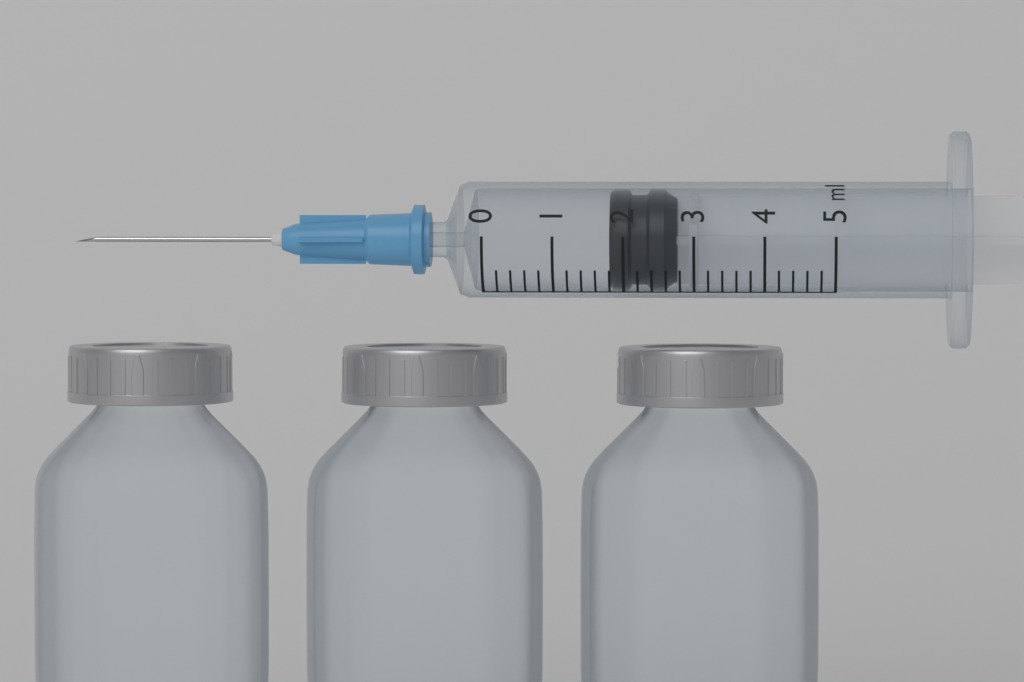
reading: 1.8 ml
